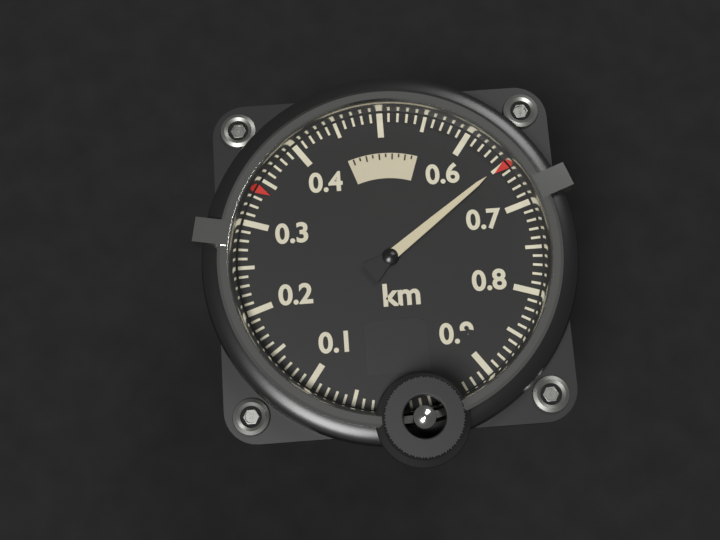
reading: 0.65 km
